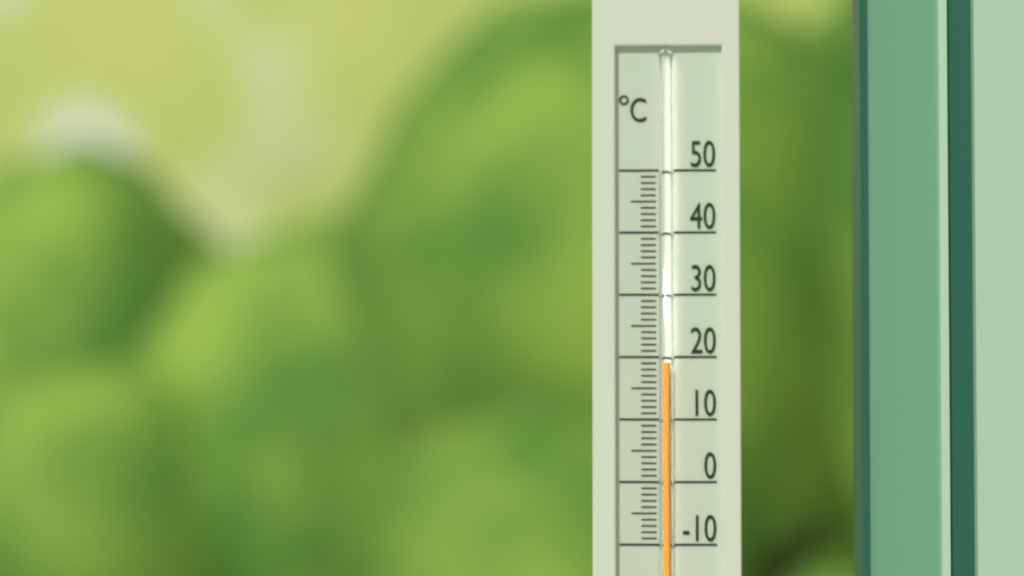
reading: 19 °C
